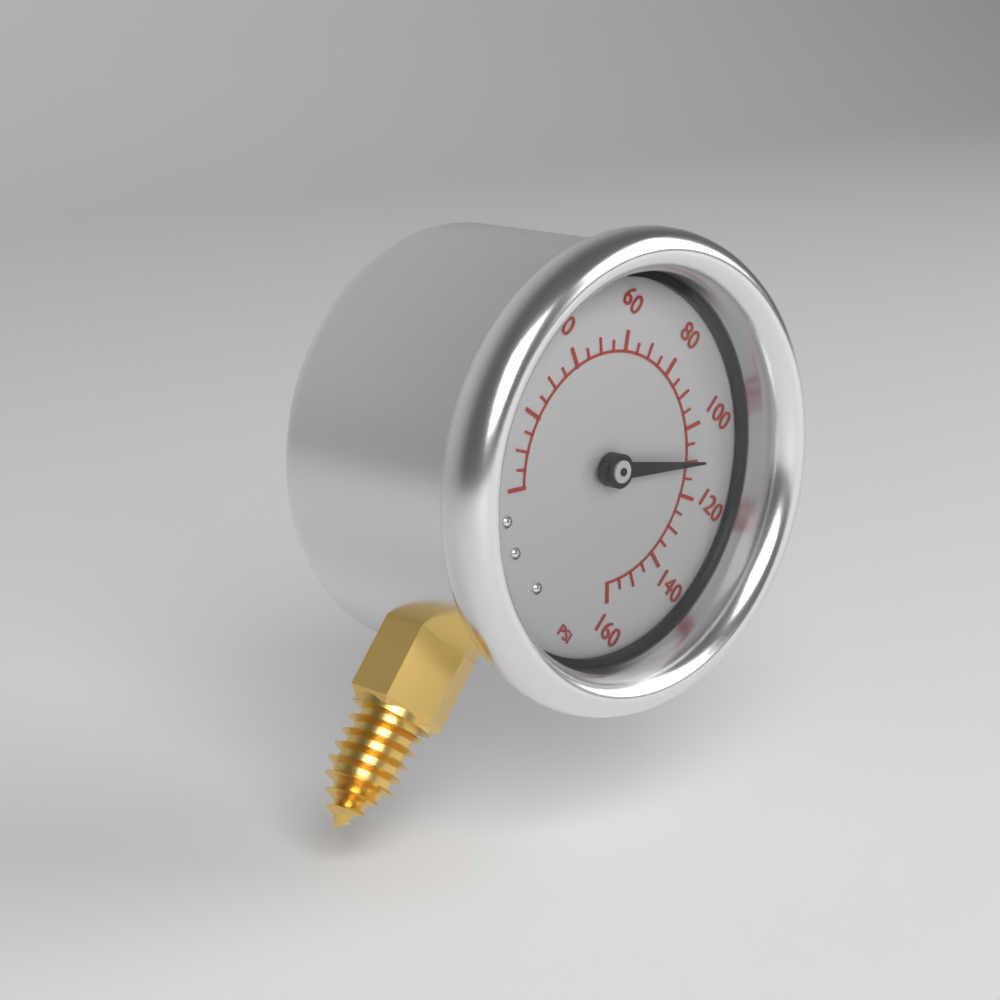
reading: 110 psi
